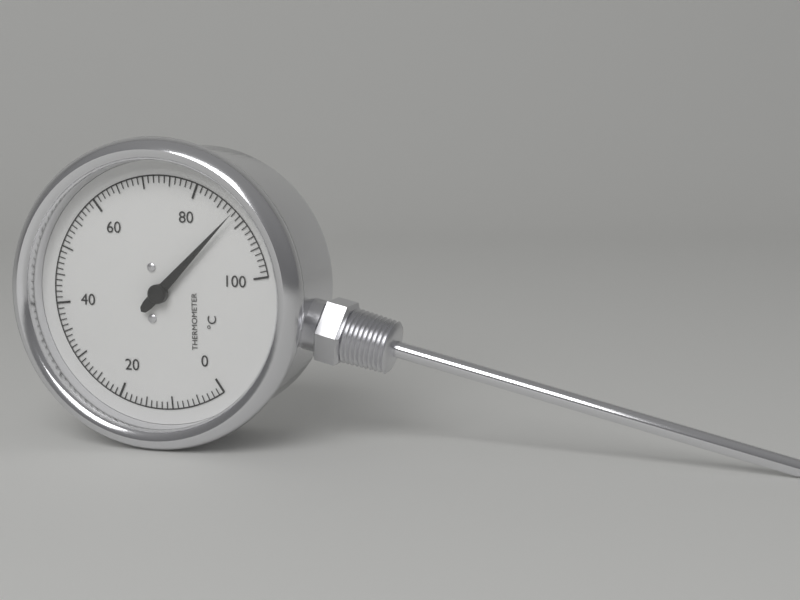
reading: 88 °C
